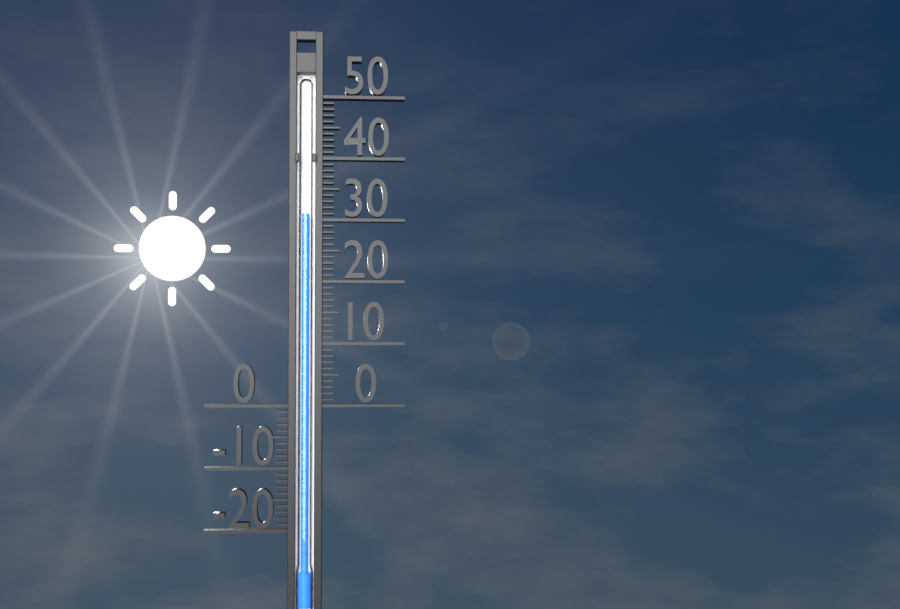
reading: 31 (no unit)
